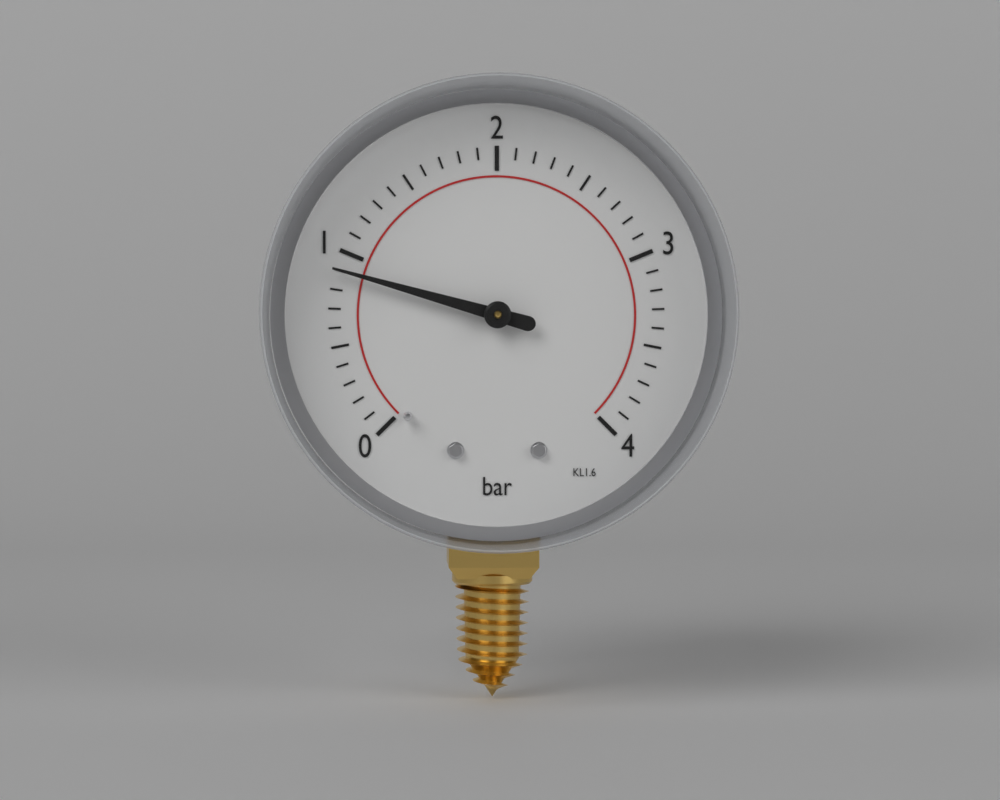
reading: 0.9 bar
